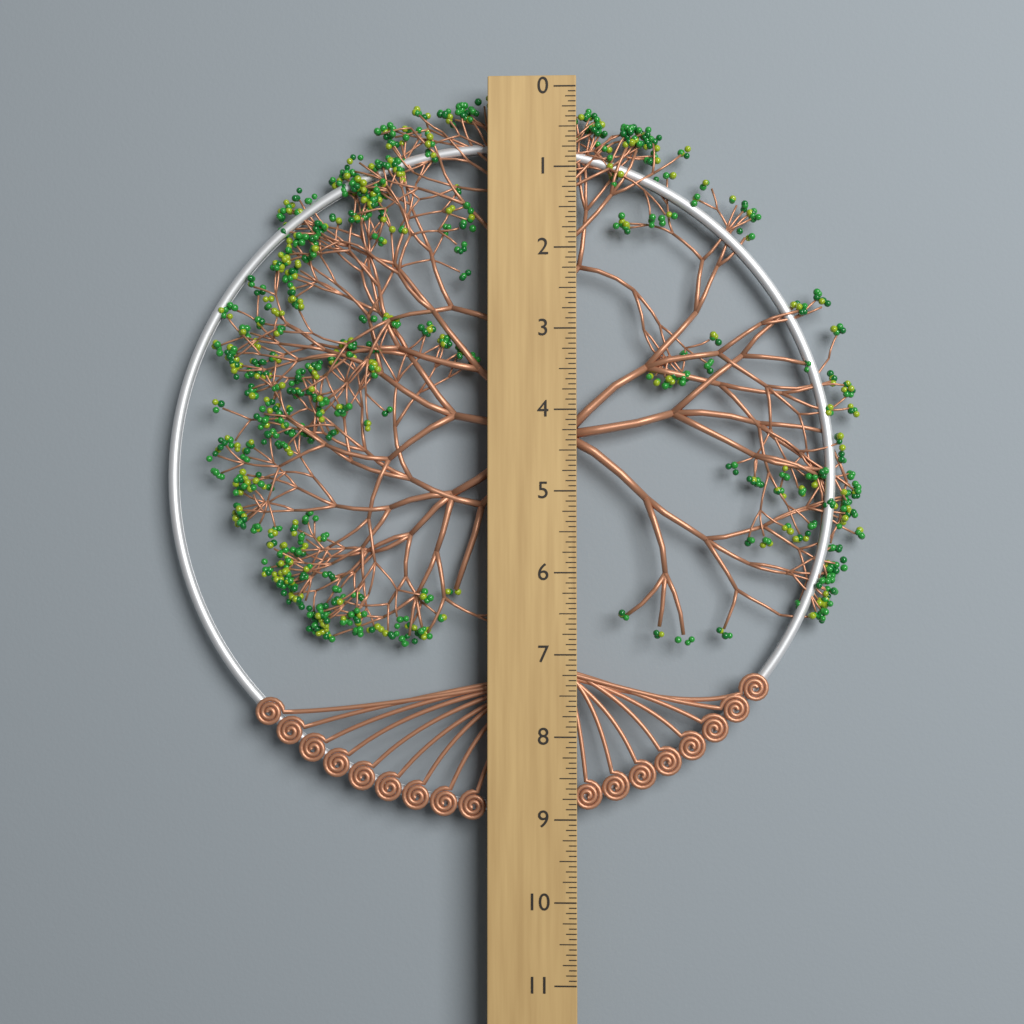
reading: 9.0625 (no unit)
